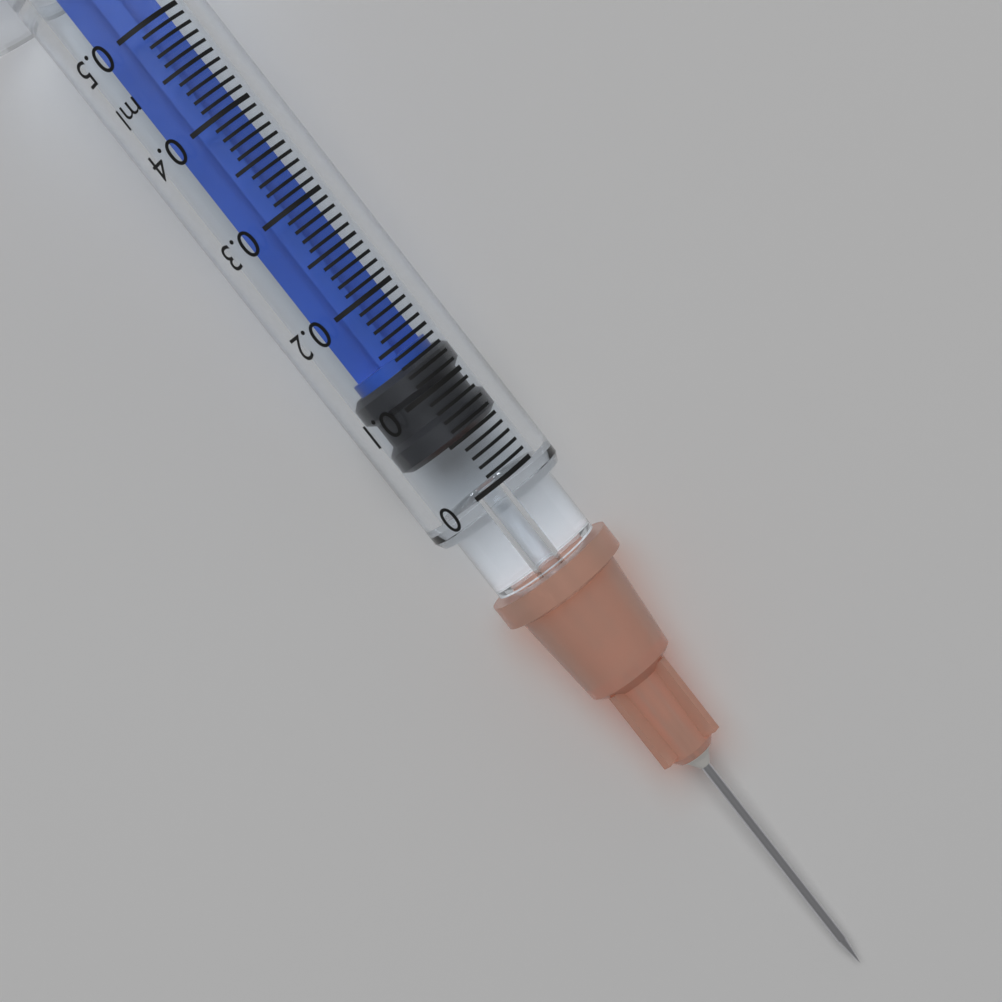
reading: 0.05 ml
